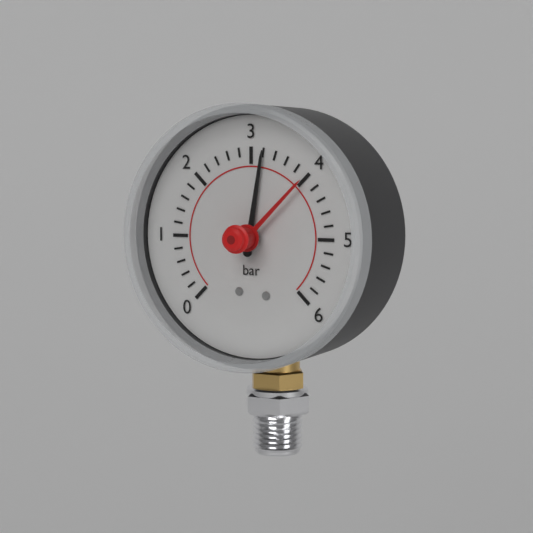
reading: 3.2 bar
